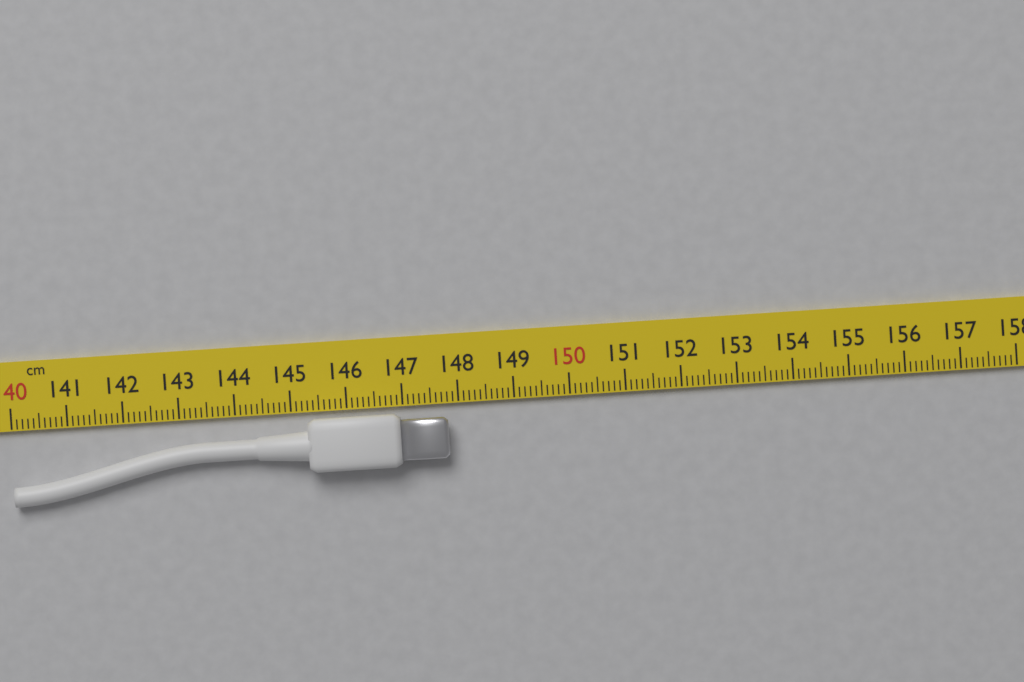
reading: 147.8 cm
